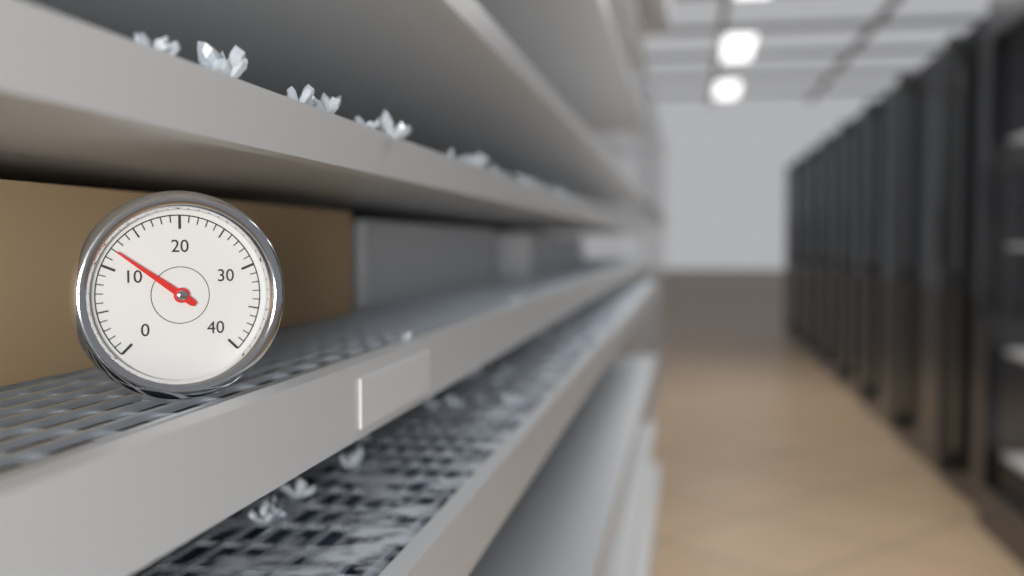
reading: 12 (no unit)
